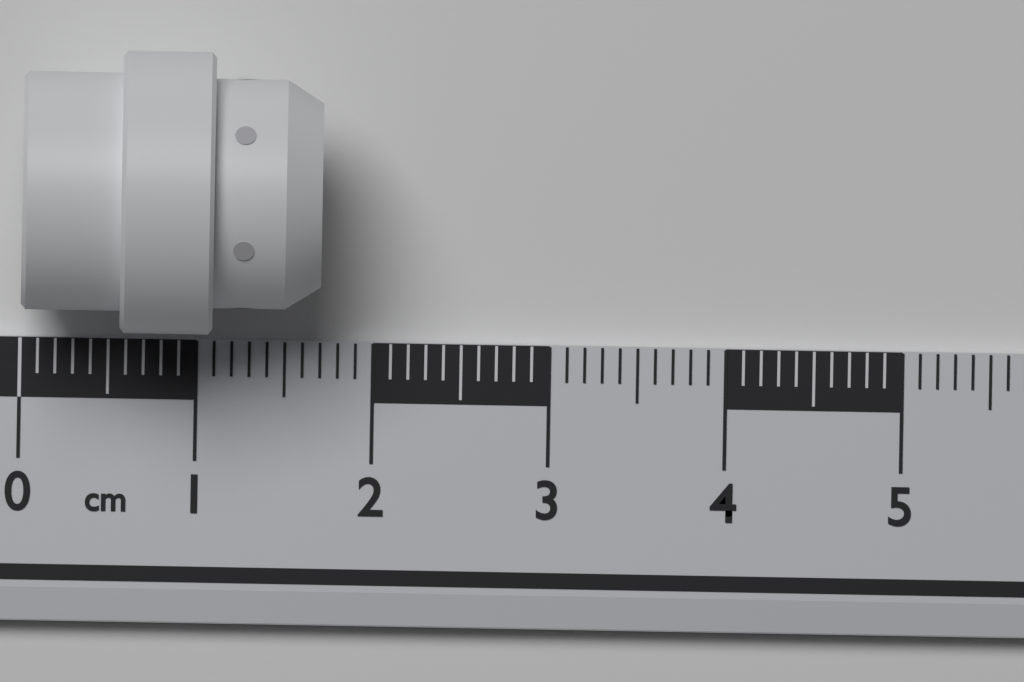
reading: 1.7 cm
